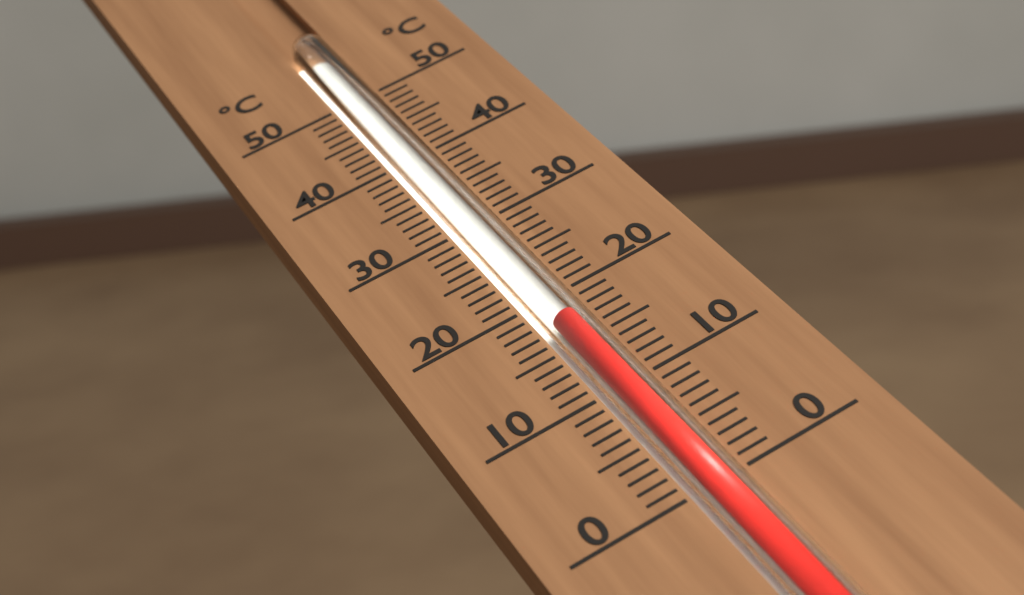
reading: 17 °C
